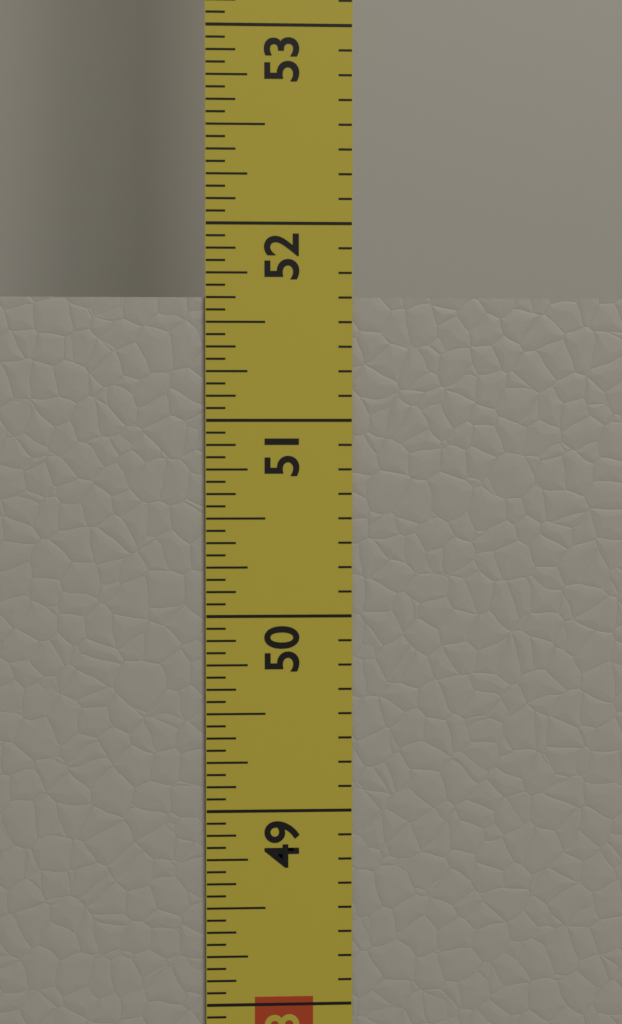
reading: 51.6250 in
